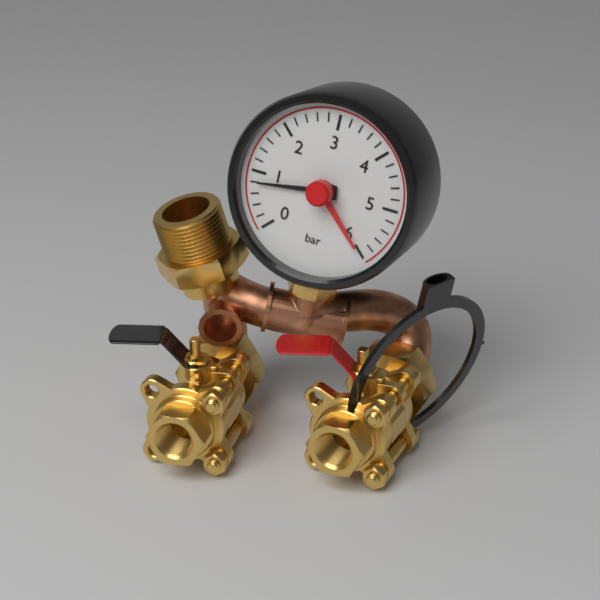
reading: 0.8 bar
